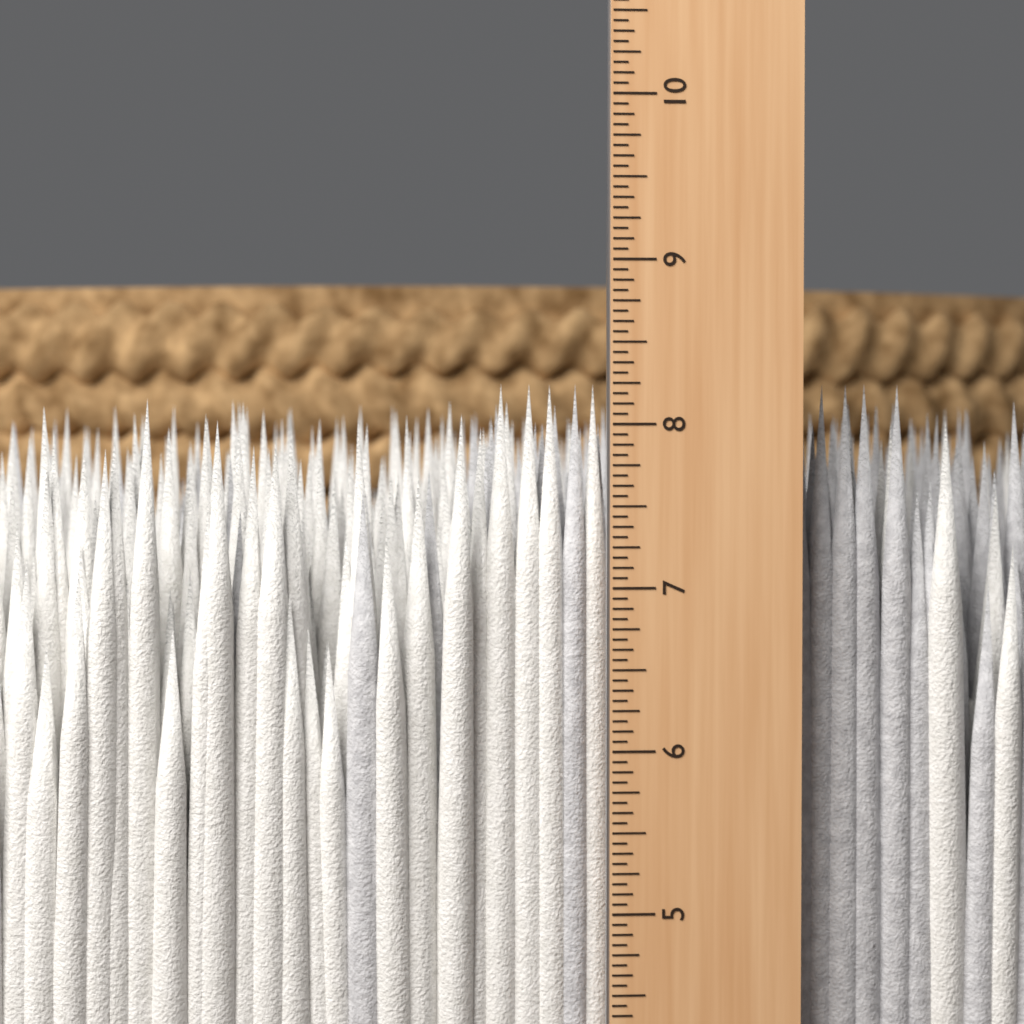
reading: 8.2500 in
